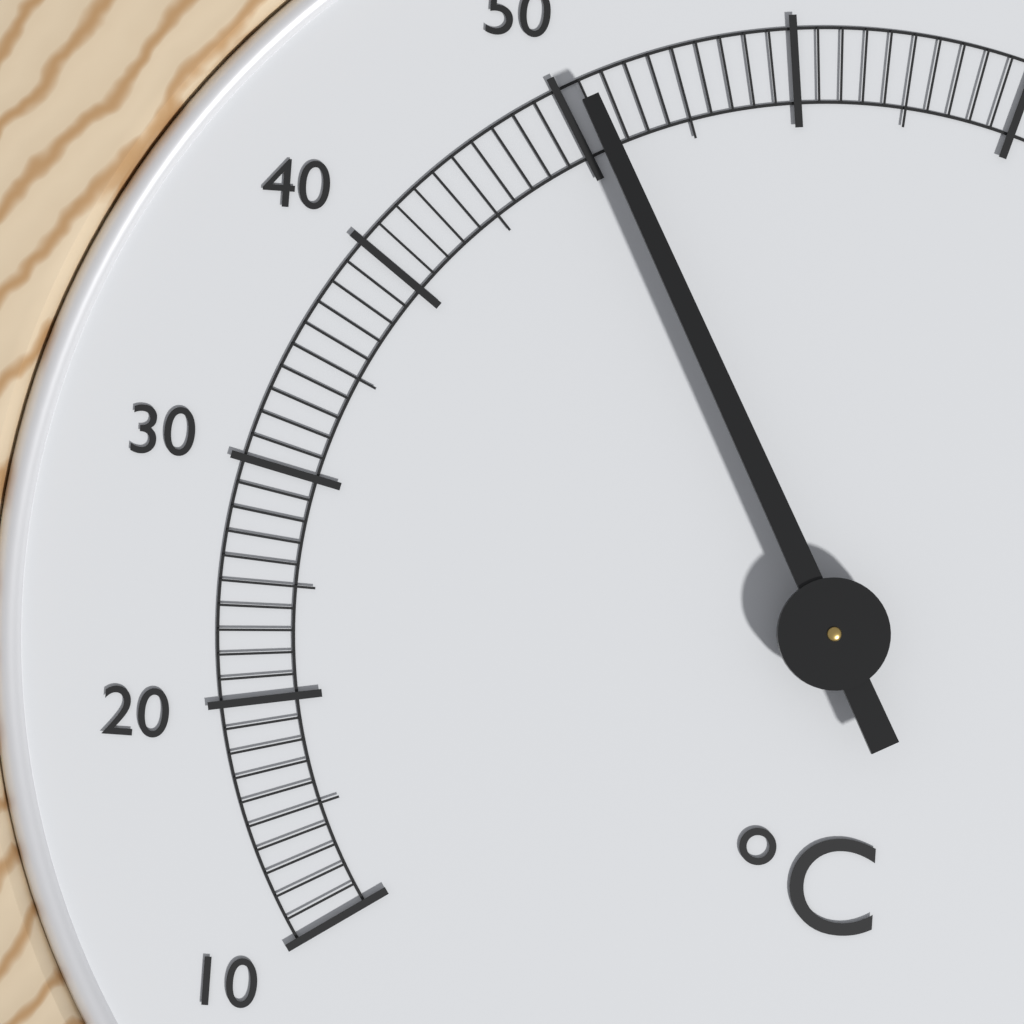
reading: 51 °C
